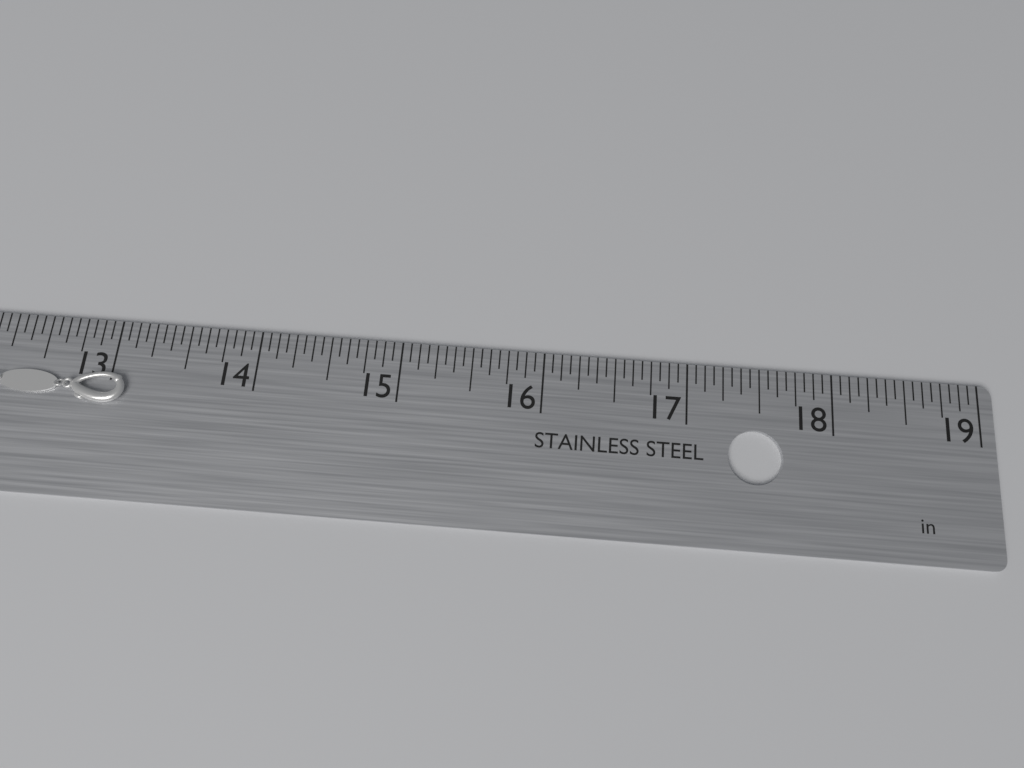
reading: 13.1250 in
